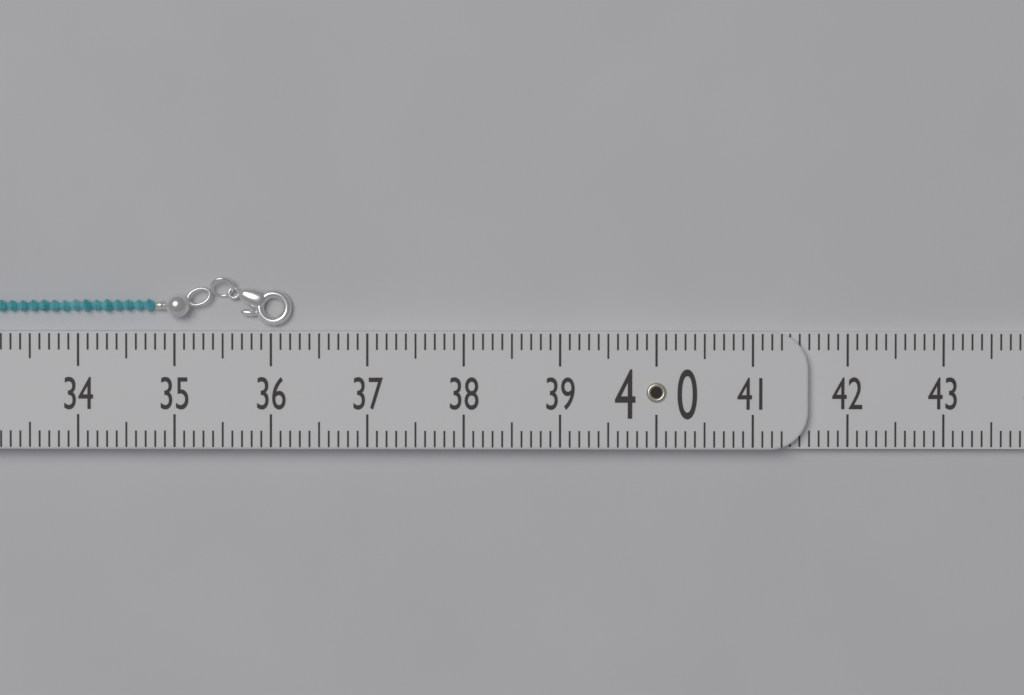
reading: 36.2 (no unit)
